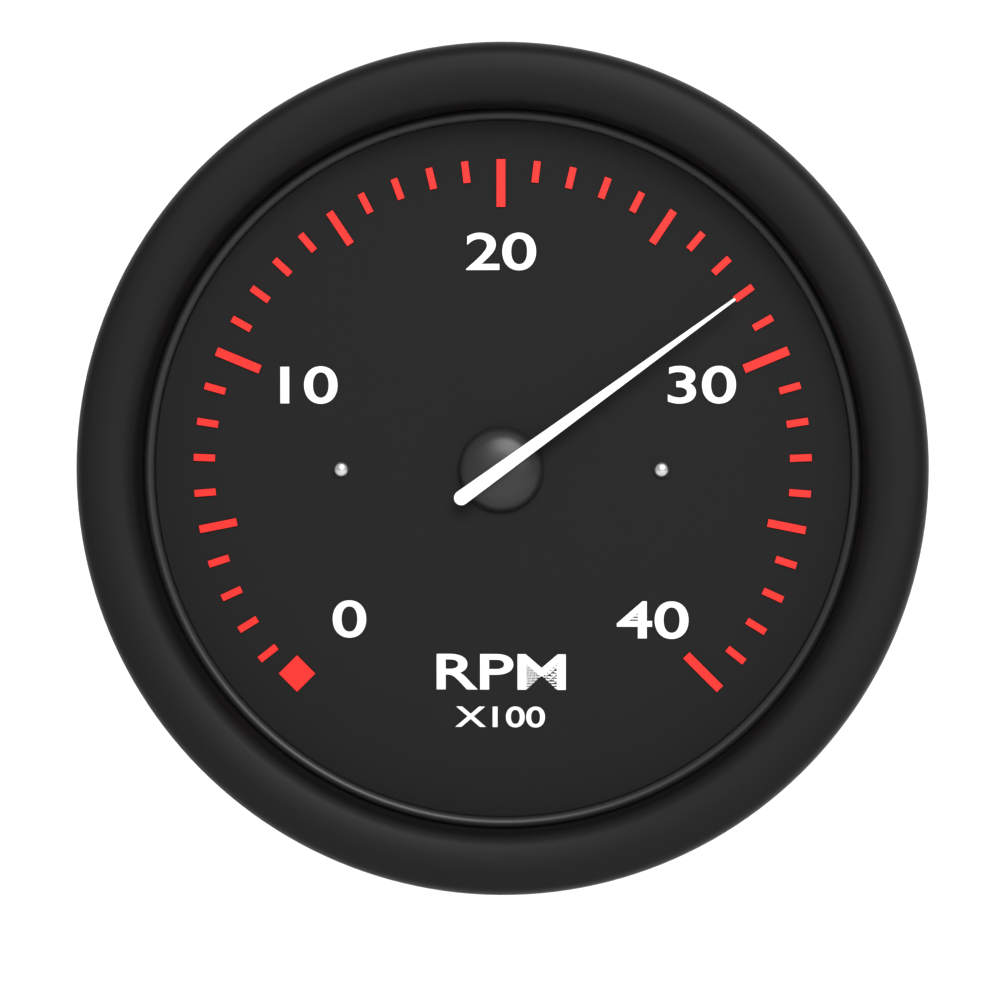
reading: 28 RPM x100
